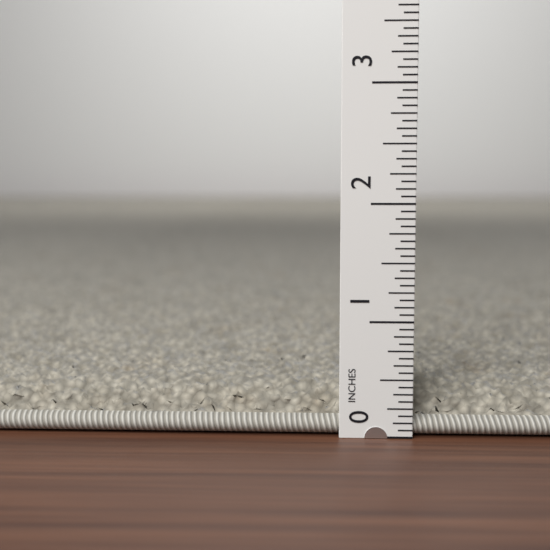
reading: 0.4375 in
